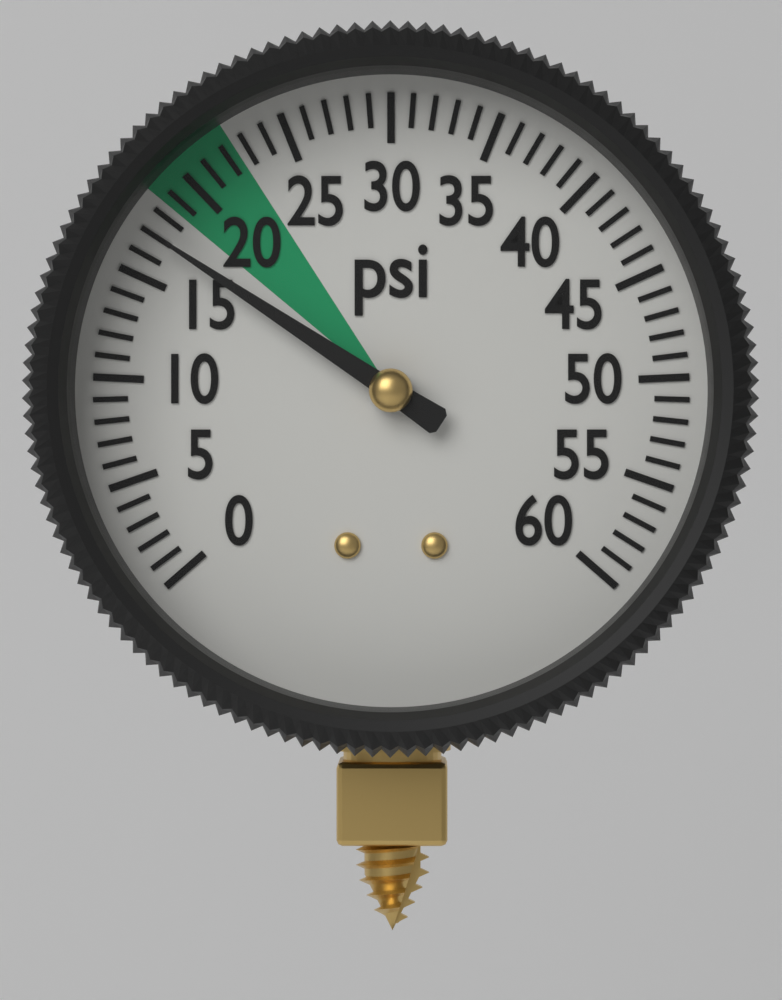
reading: 17 psi
